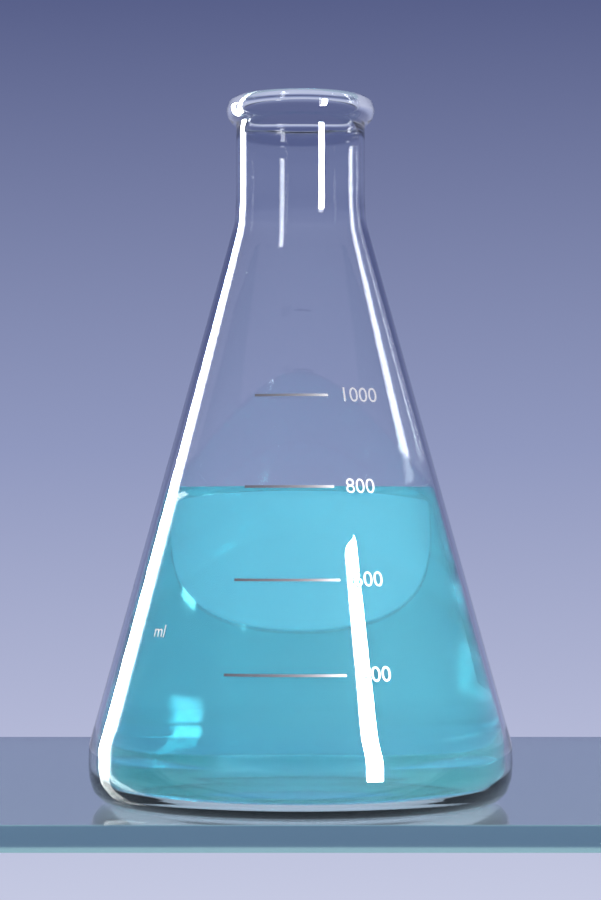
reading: 800 ml
